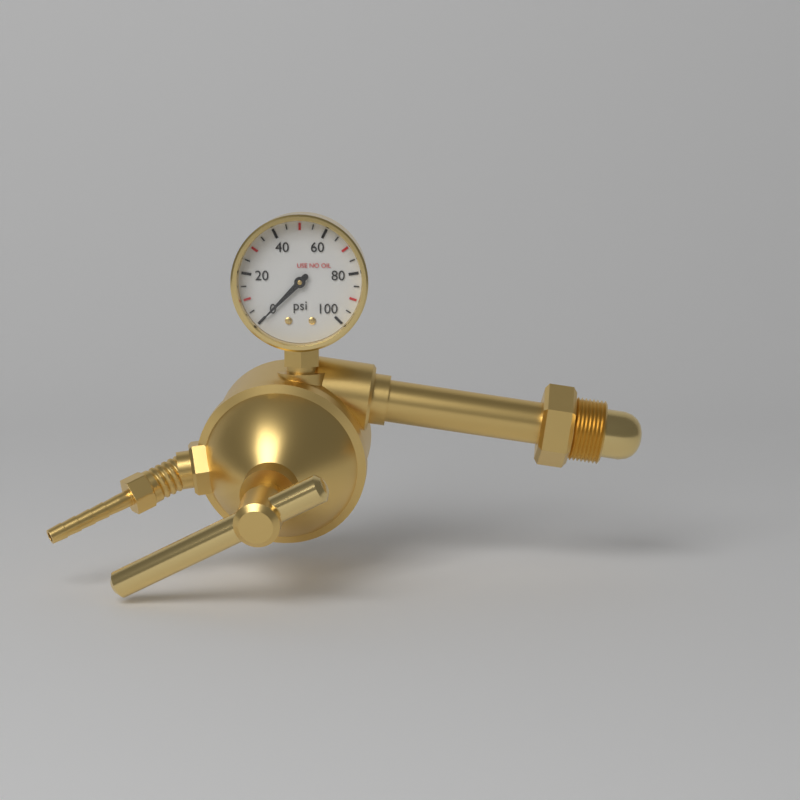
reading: 0 psi
